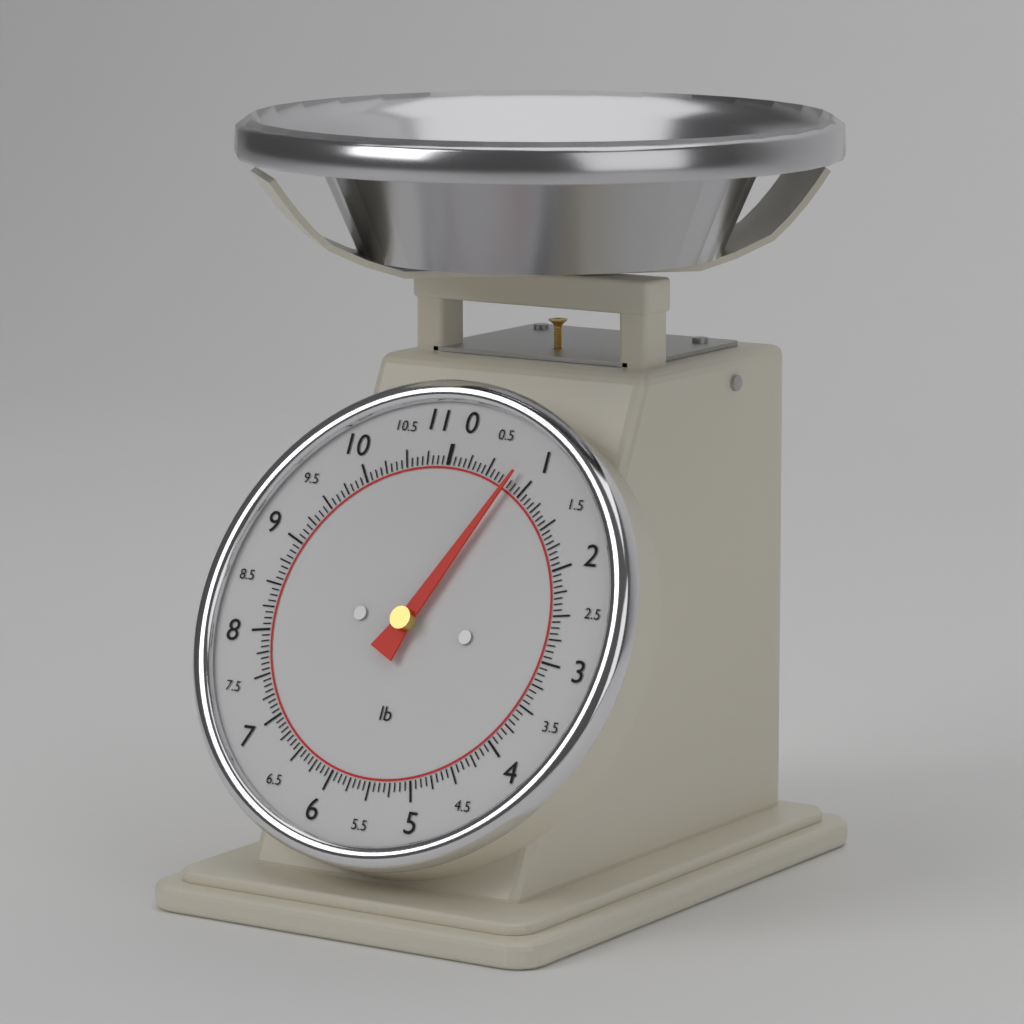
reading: 0.8125 lb
